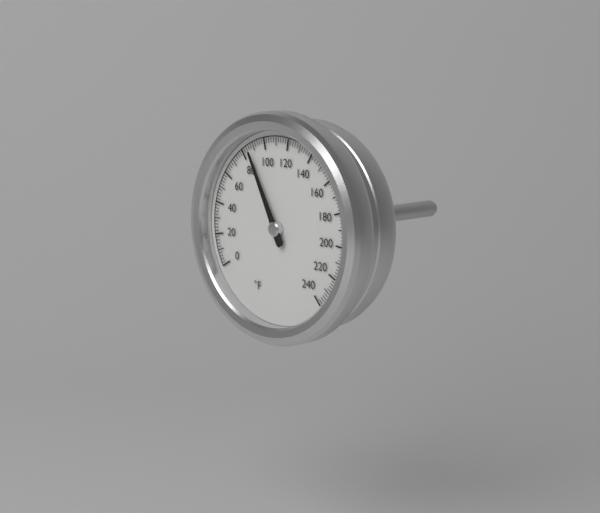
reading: 86 °F
